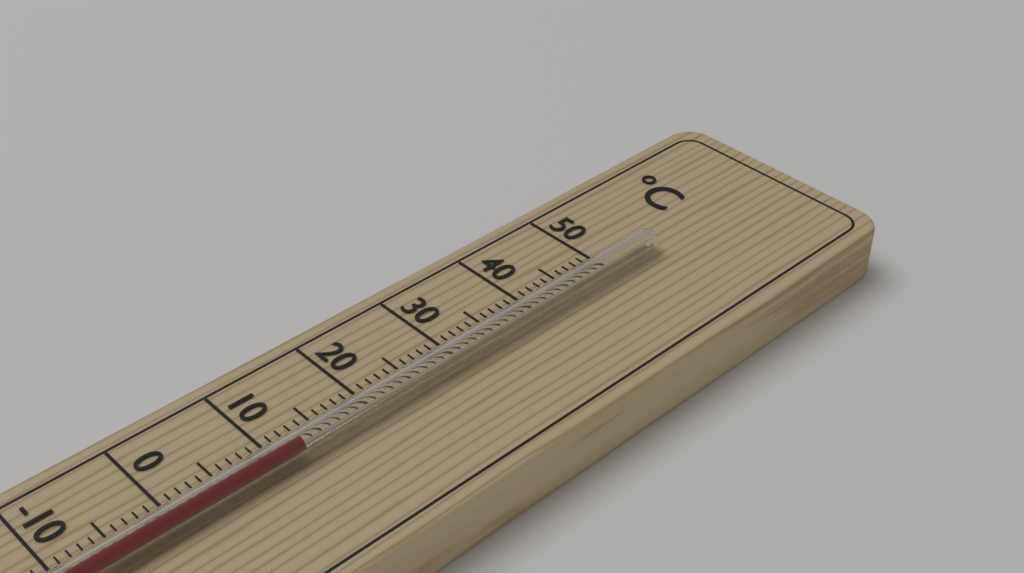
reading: 12 °C
